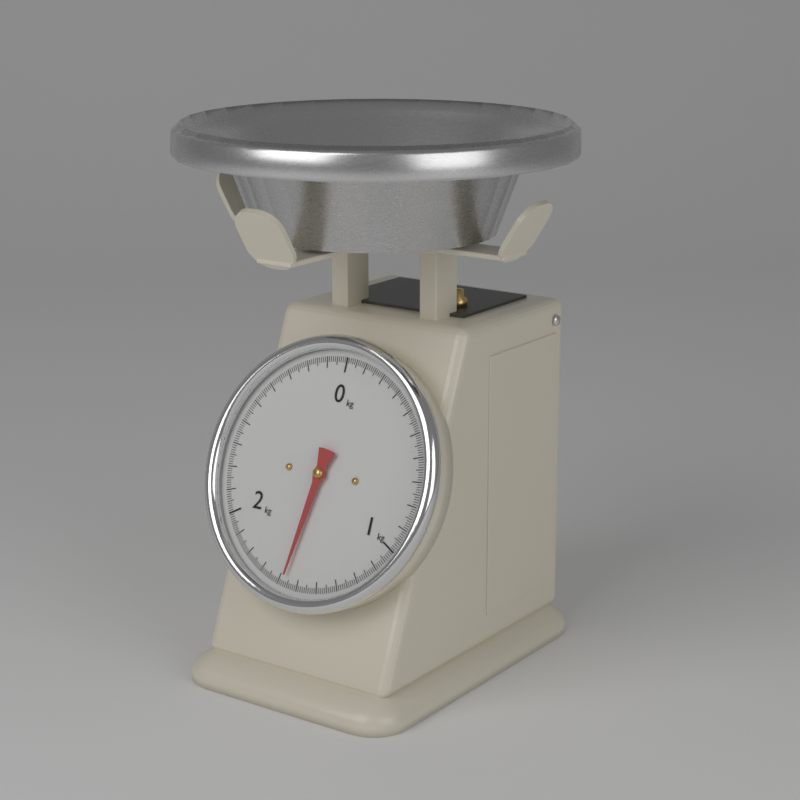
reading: 1.57 kg
